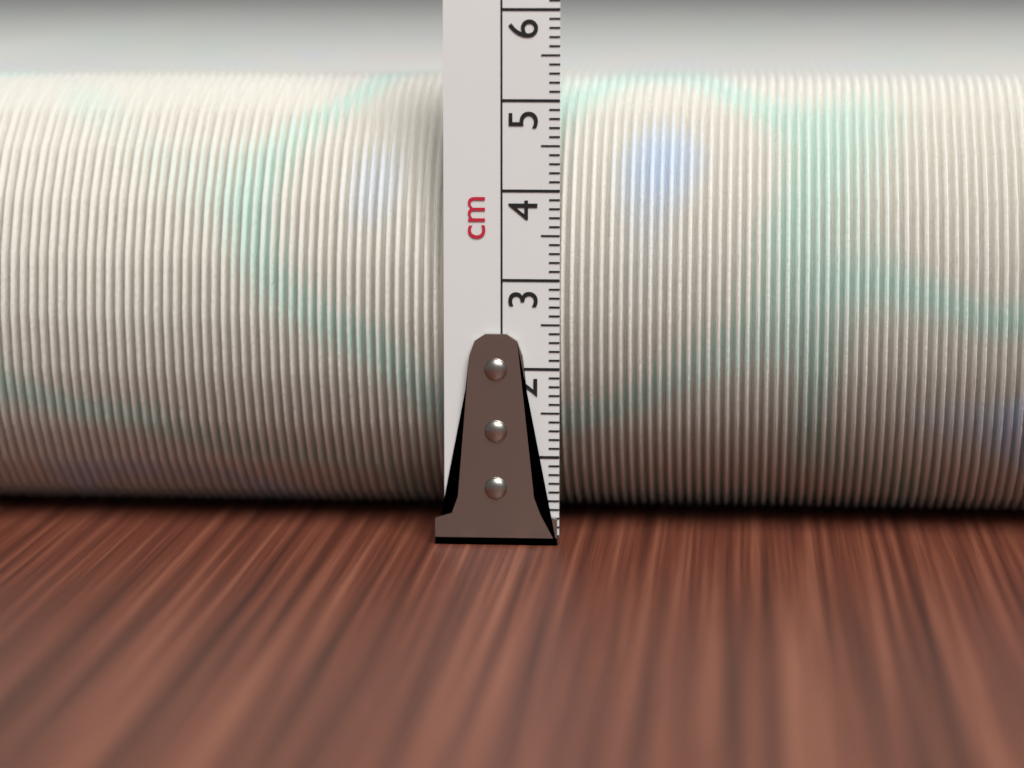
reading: 5.2 cm
